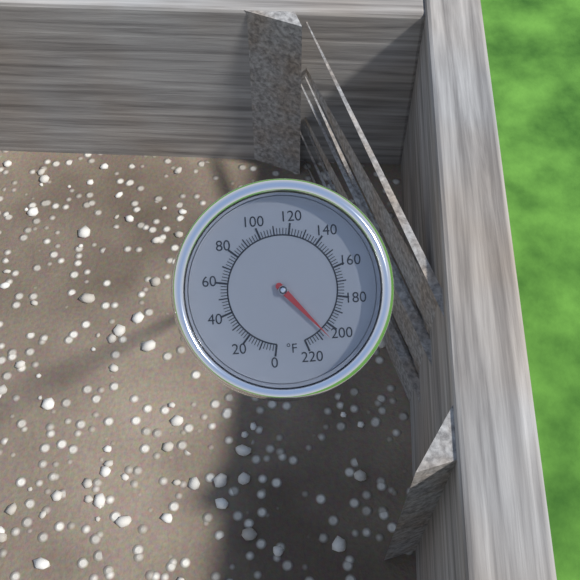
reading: 206 °F
